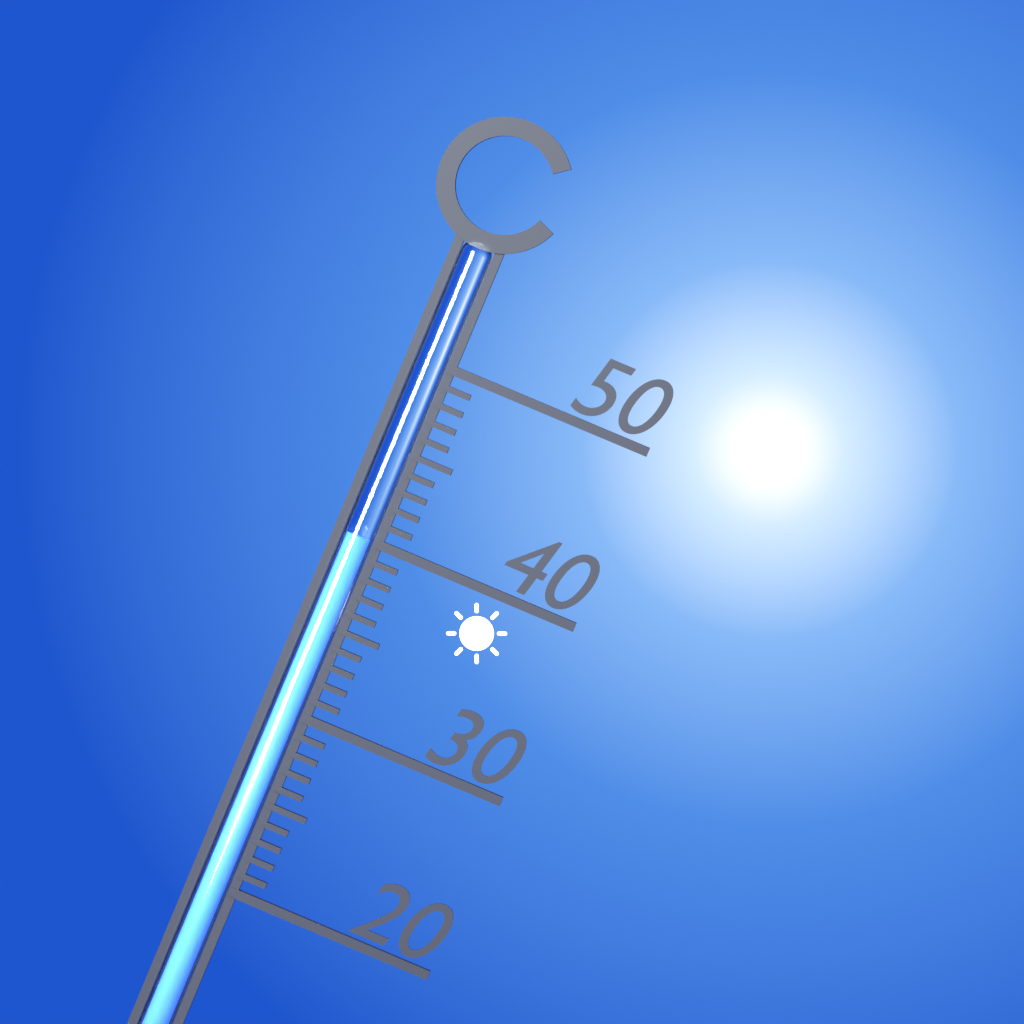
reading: 40 °C
